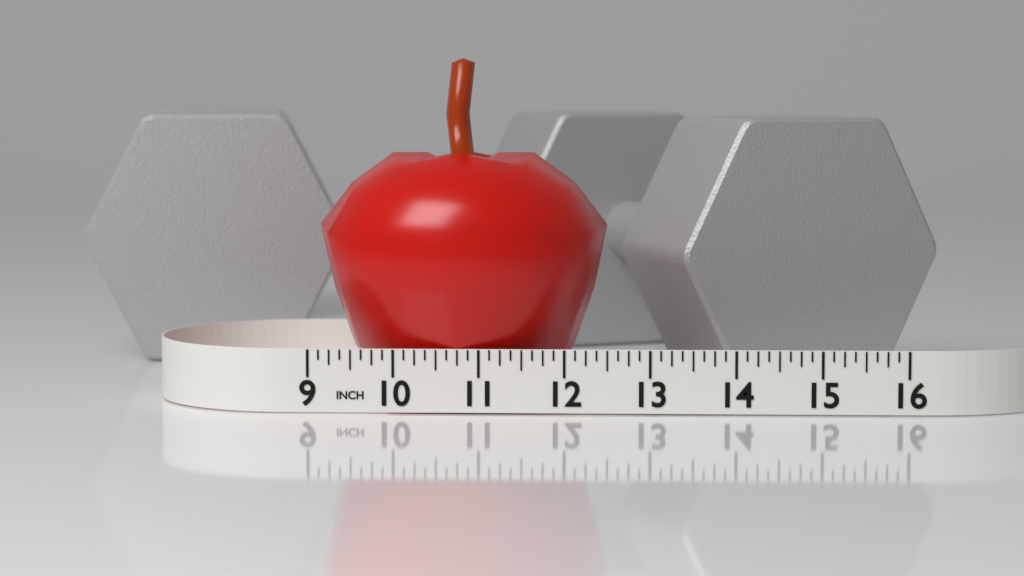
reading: 12.500 in
